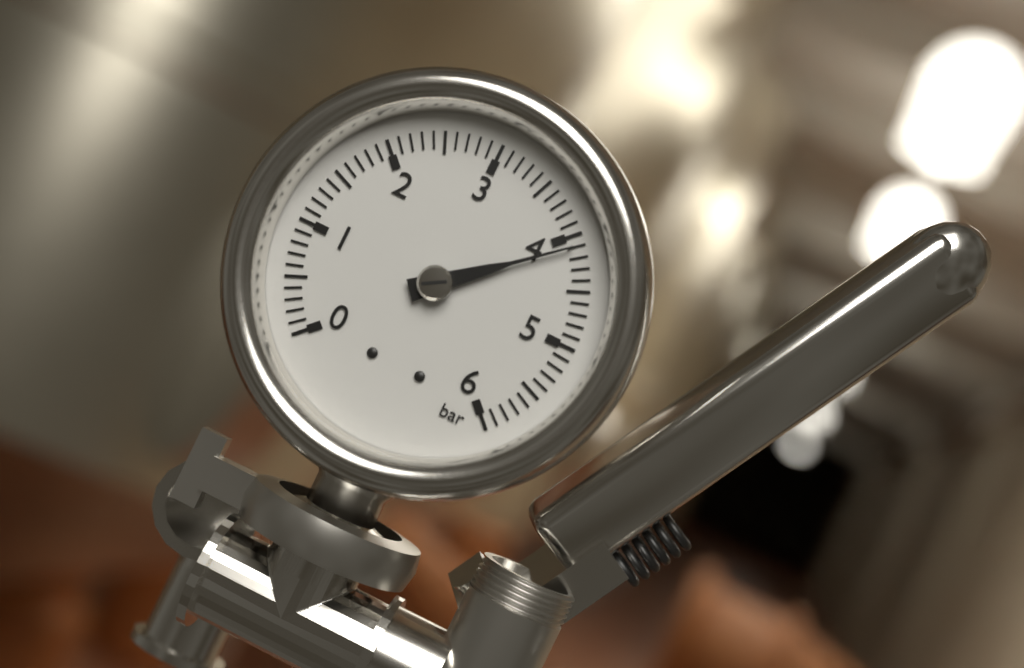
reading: 4.1 bar
